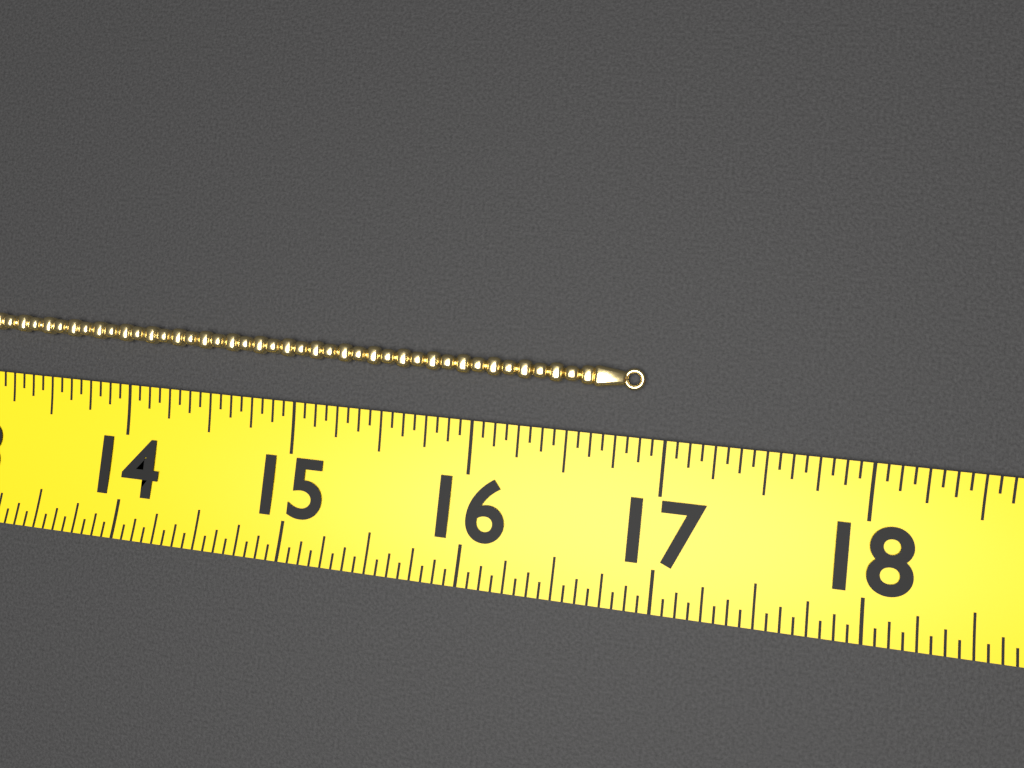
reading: 16.8750 (no unit)
